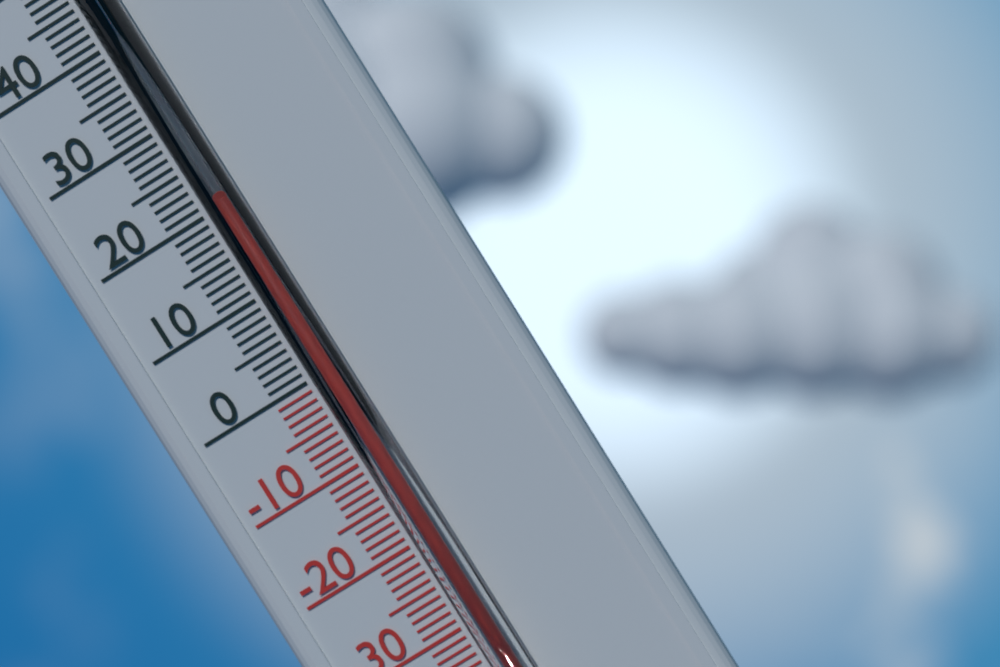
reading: 20 °C
